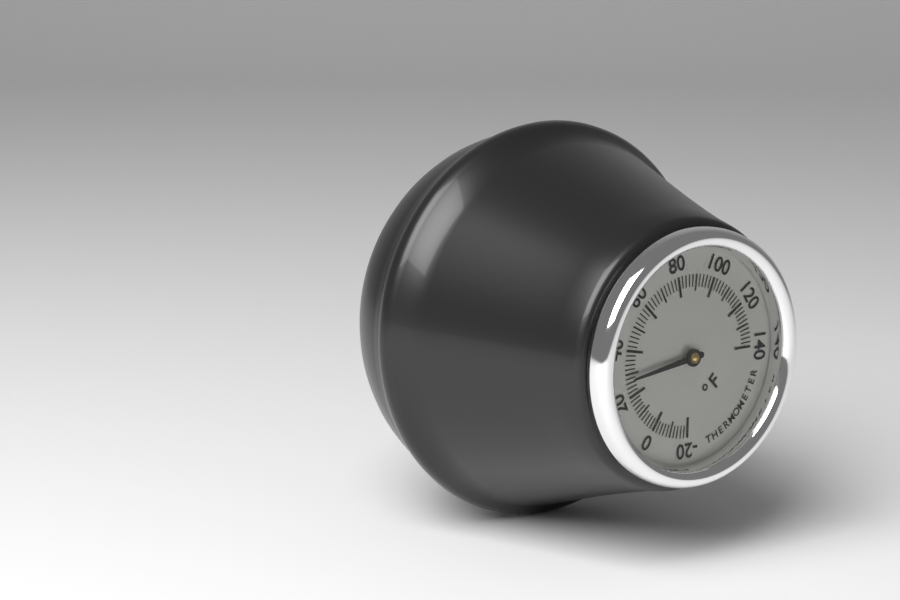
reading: 28 °F
